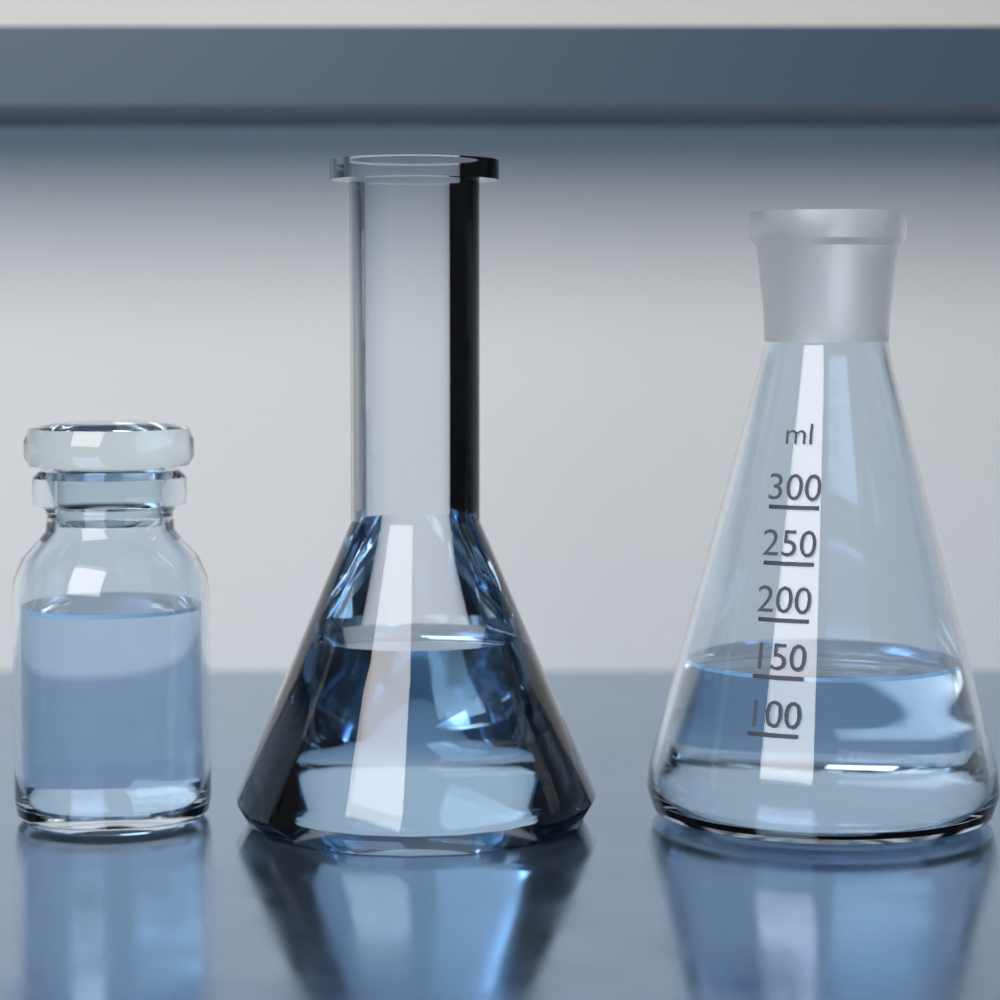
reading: 150 ml
